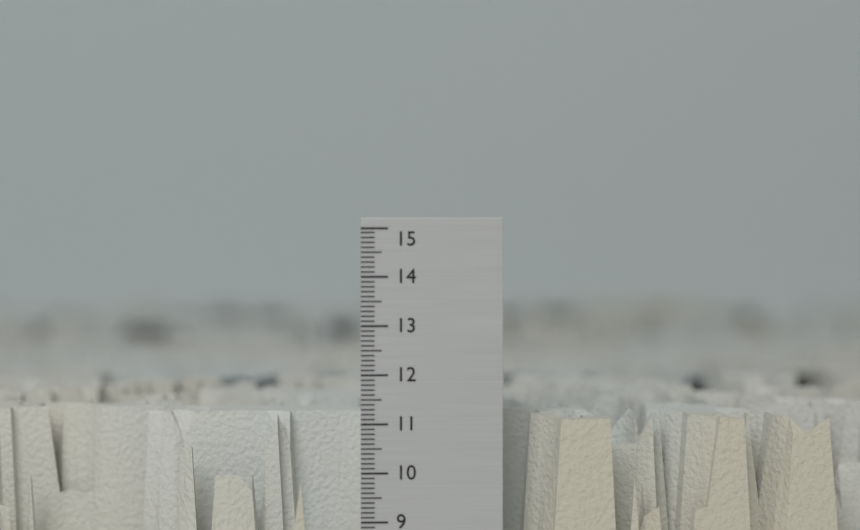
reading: 11.1 (no unit)
